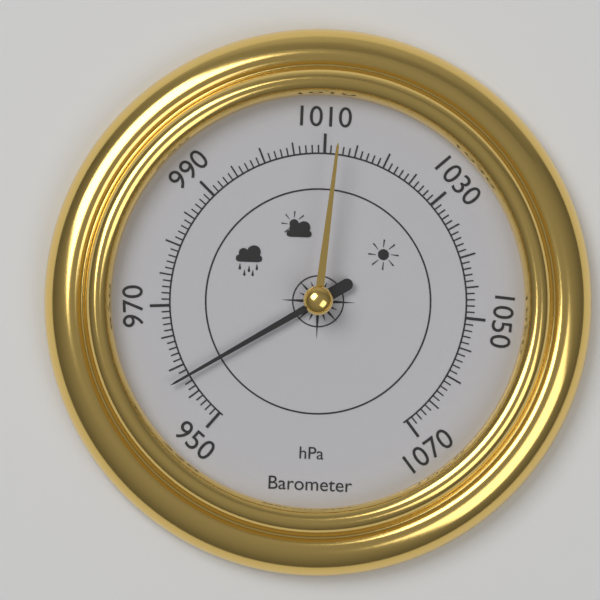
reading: 958 hPa
